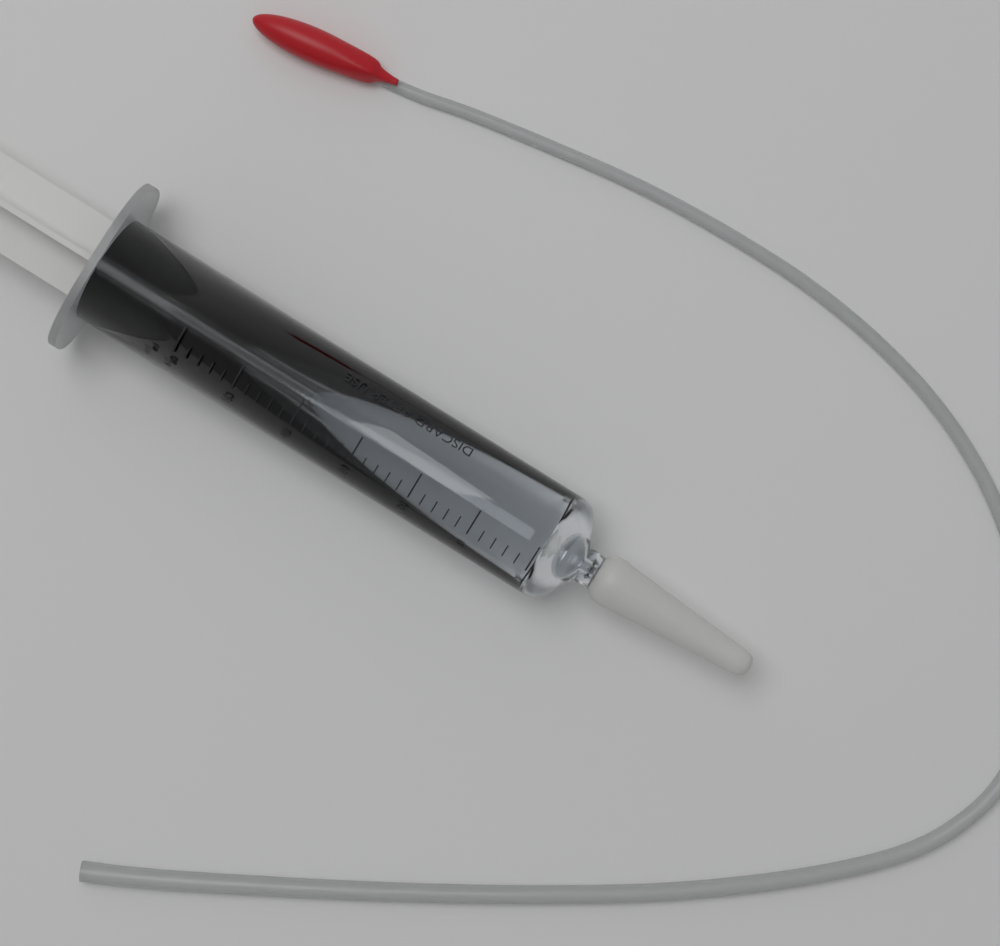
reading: 56 ml
